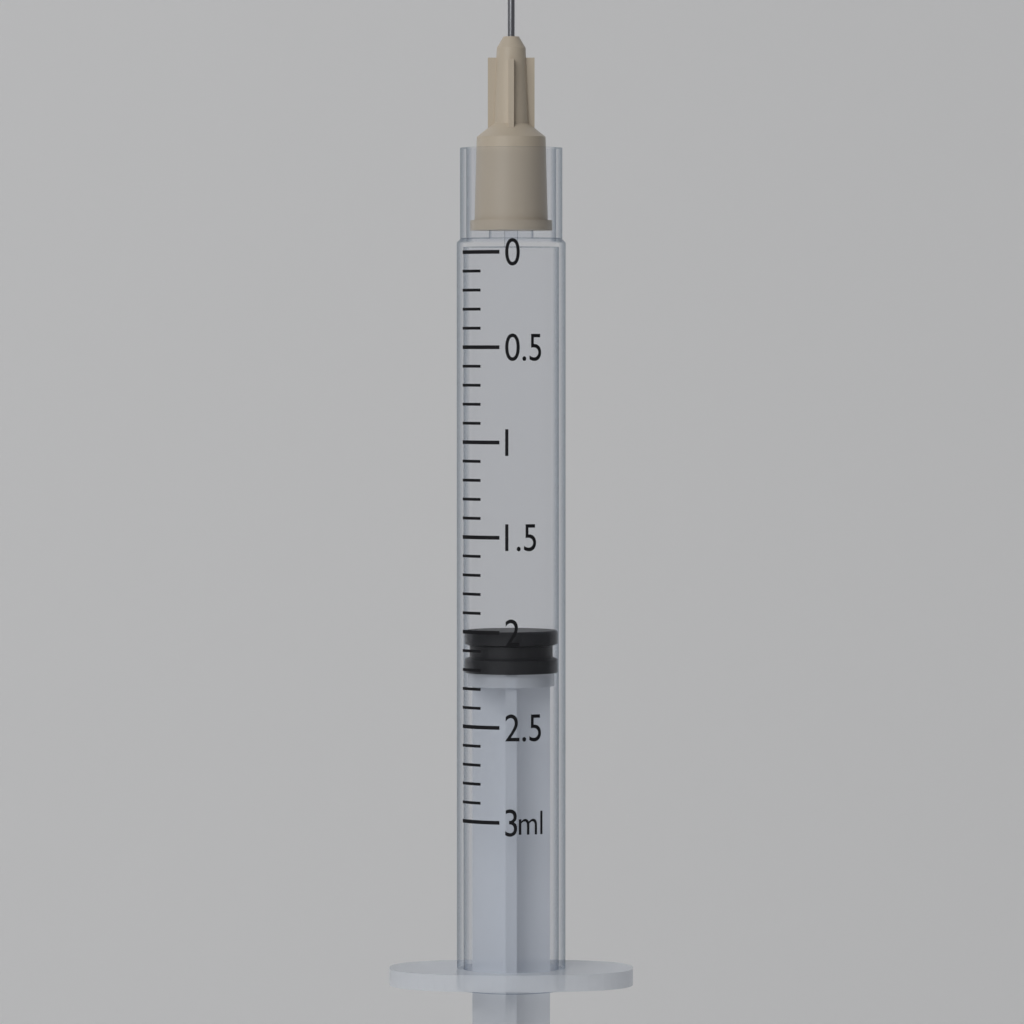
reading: 2.0 ml
